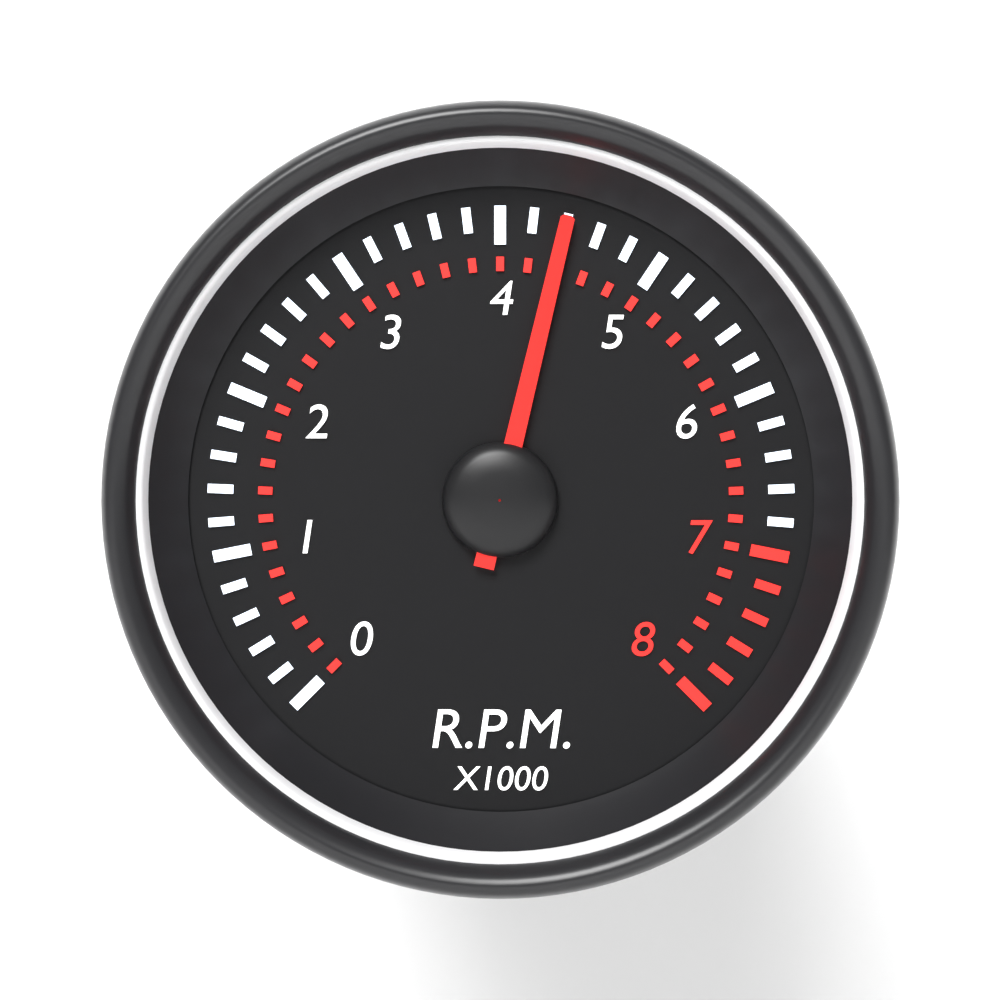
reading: 4.4 x1000 RPM
